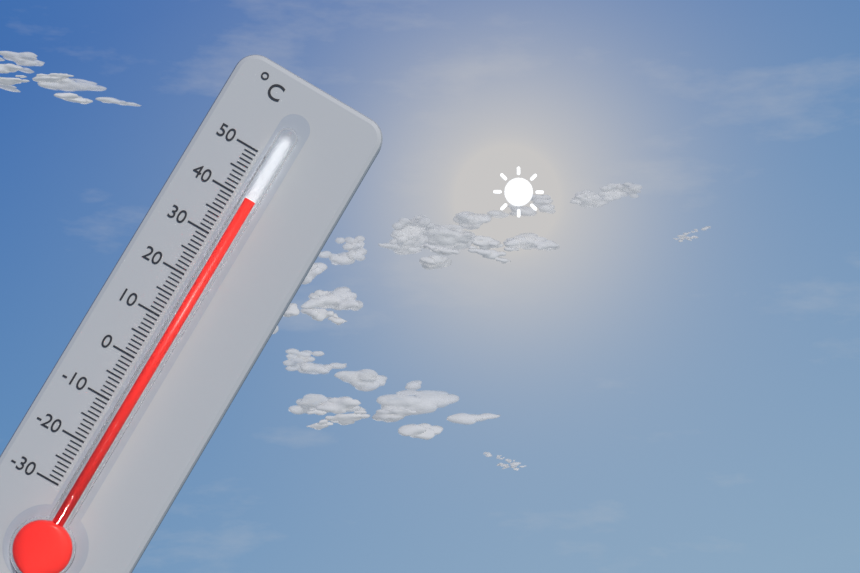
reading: 40 °C
